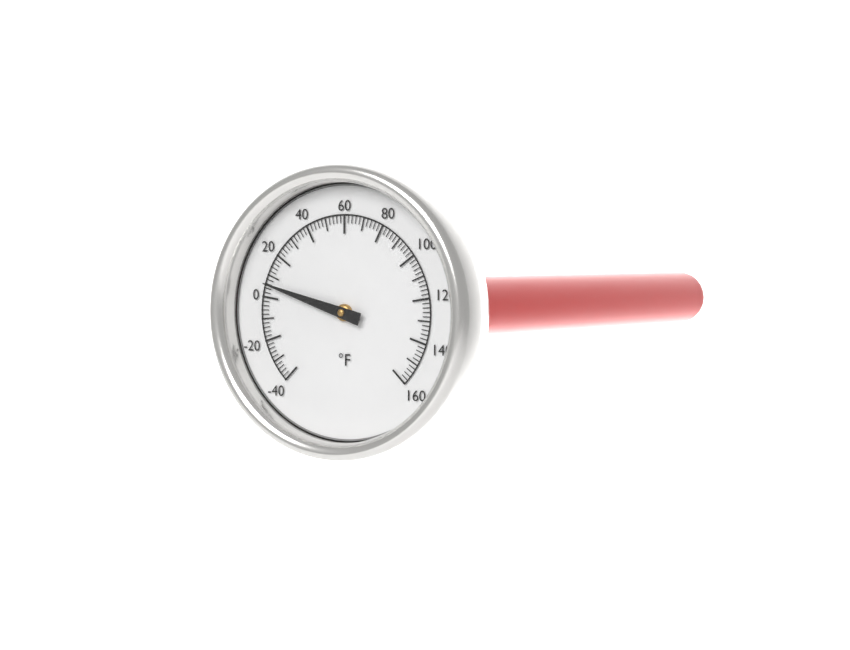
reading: 6 °F
